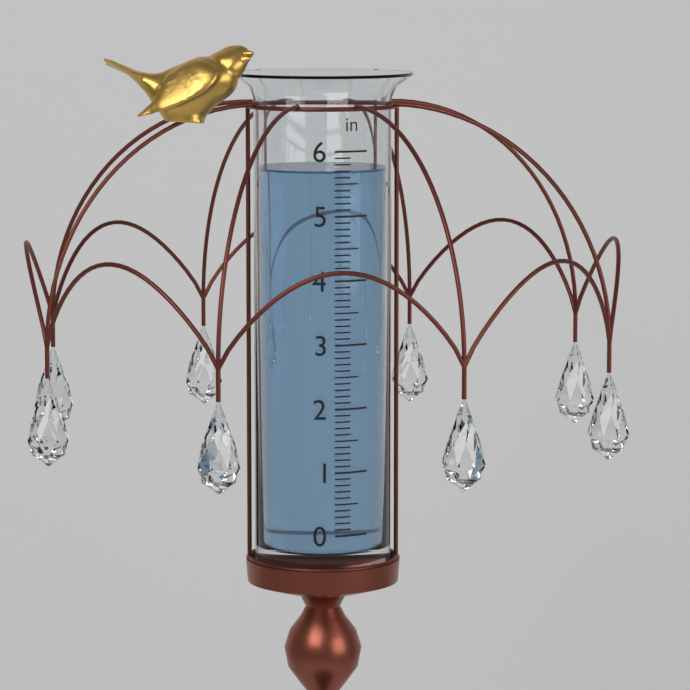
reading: 5.7 in
